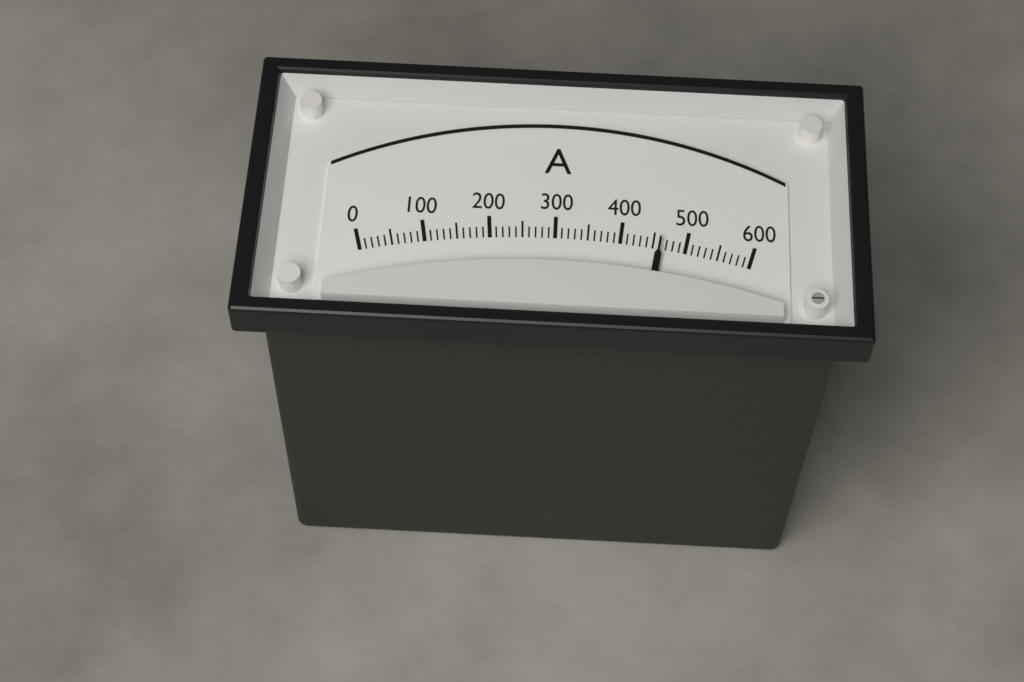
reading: 460 A
